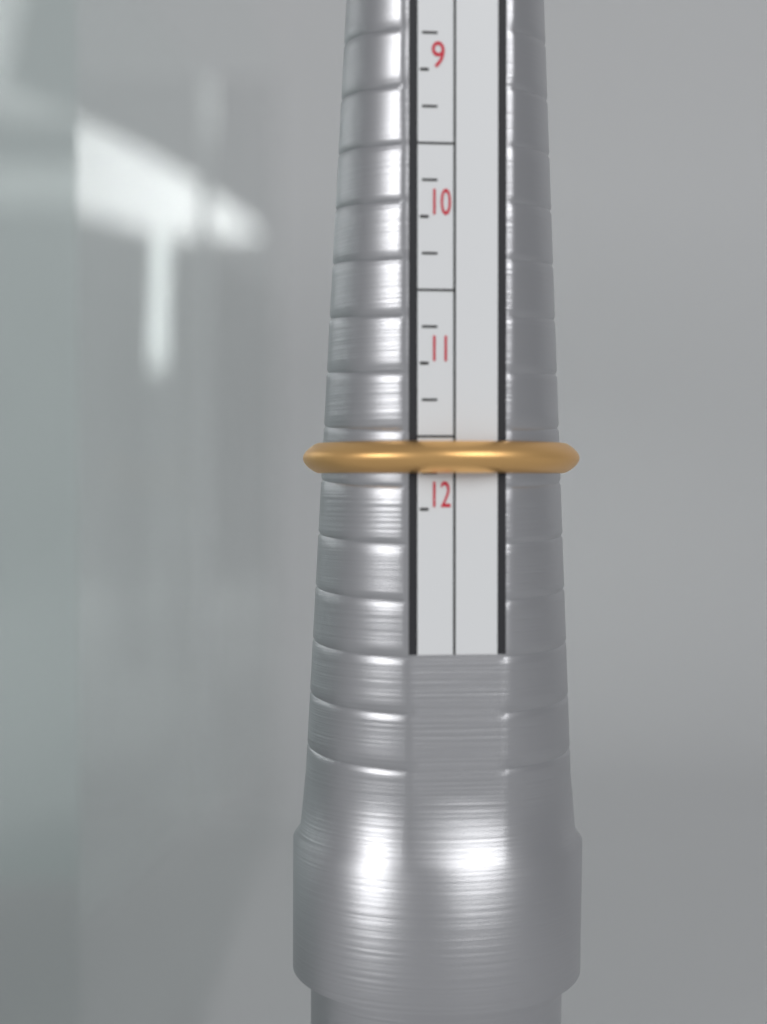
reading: 11.75 (no unit)
